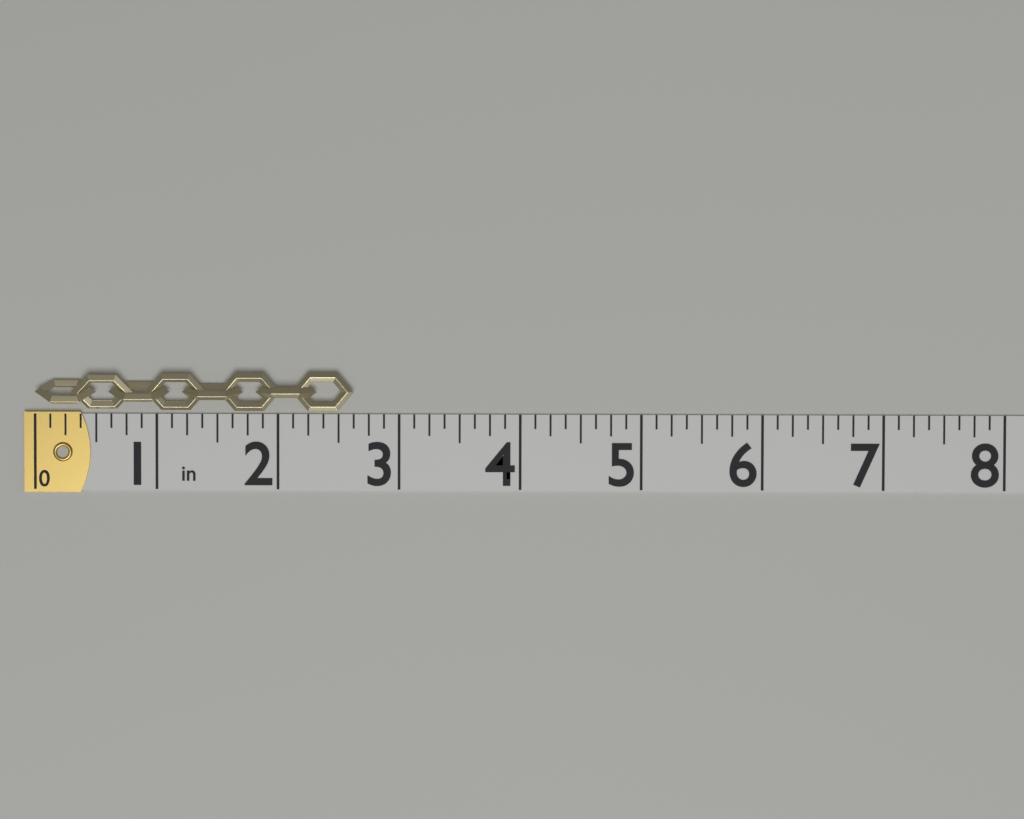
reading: 2.625 in
